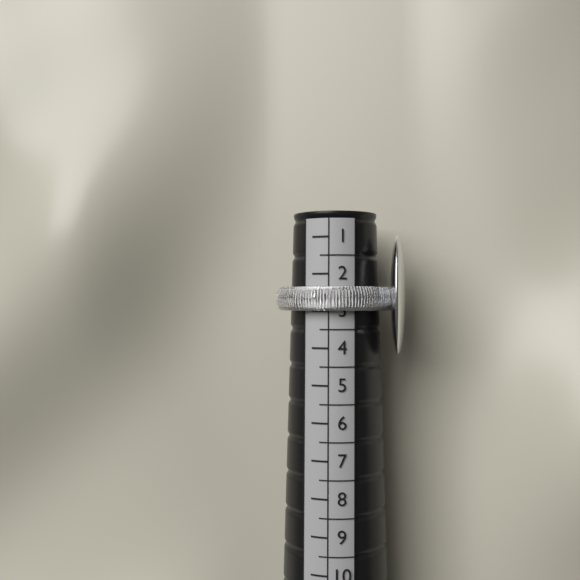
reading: 3.0 (no unit)
